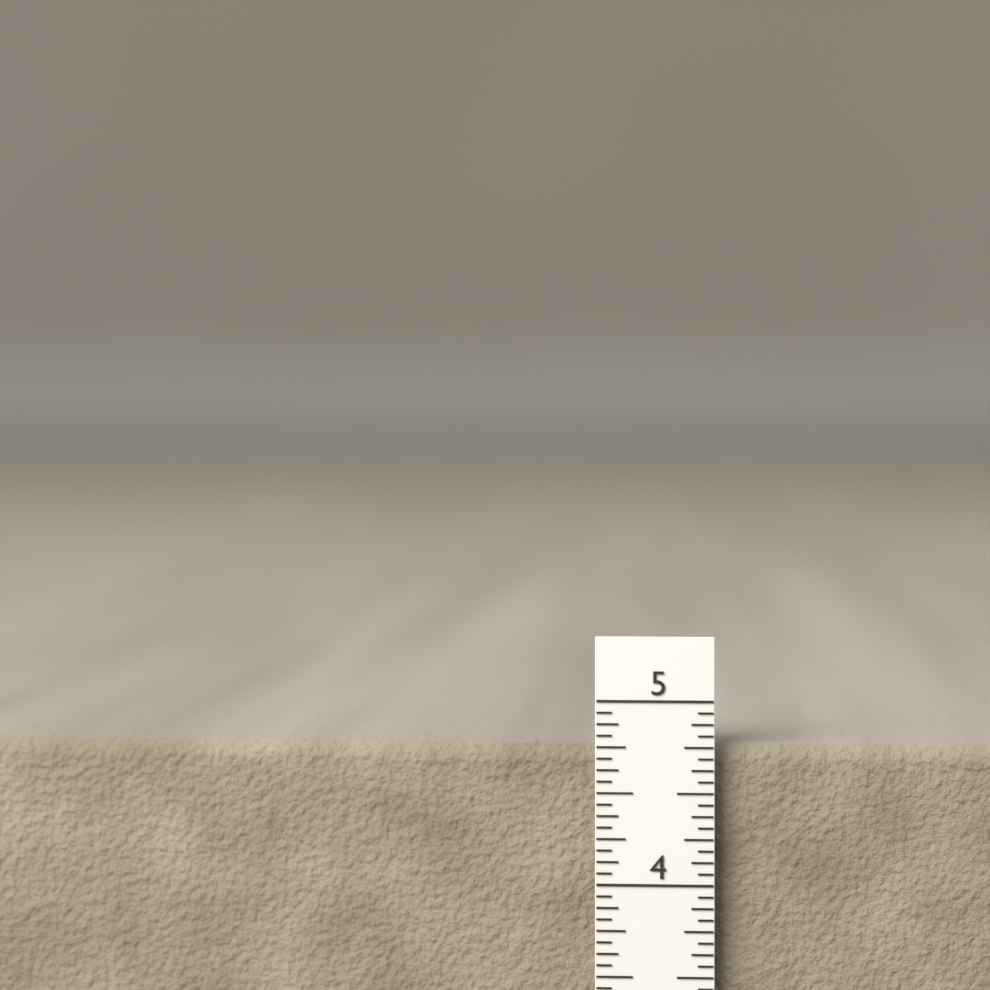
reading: 4.7500 in
